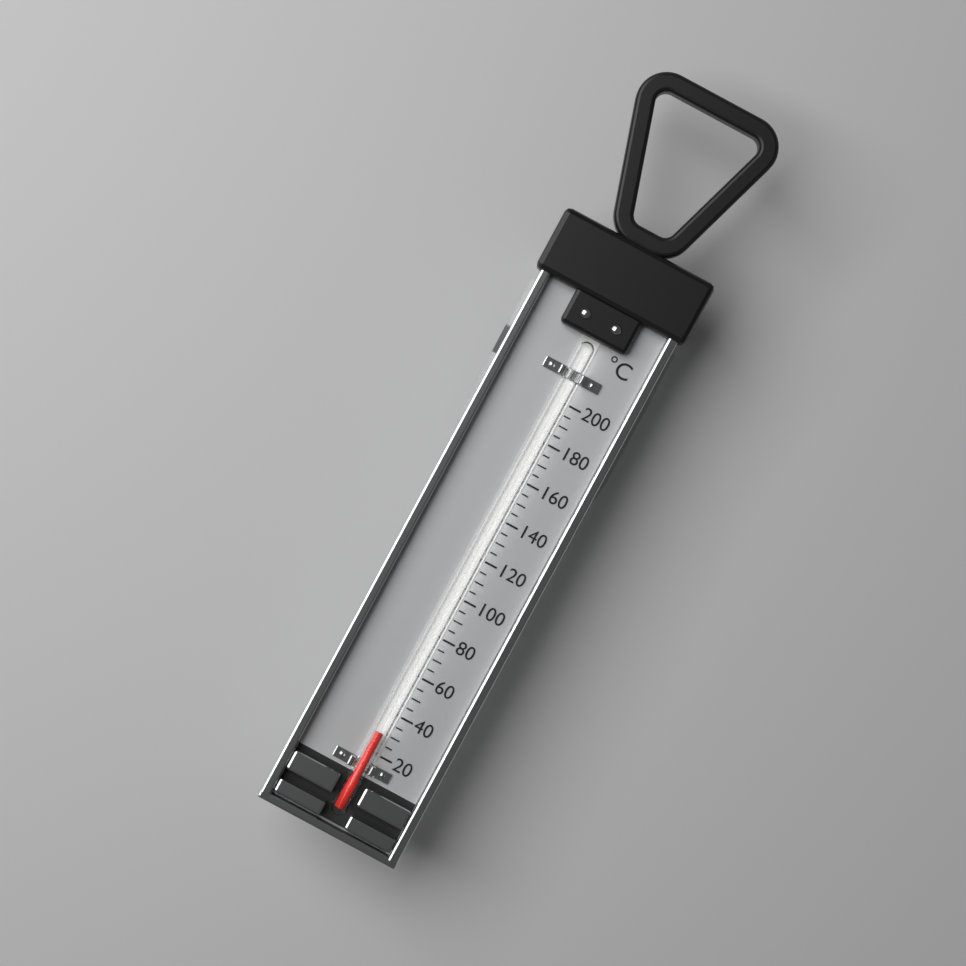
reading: 30 °C
